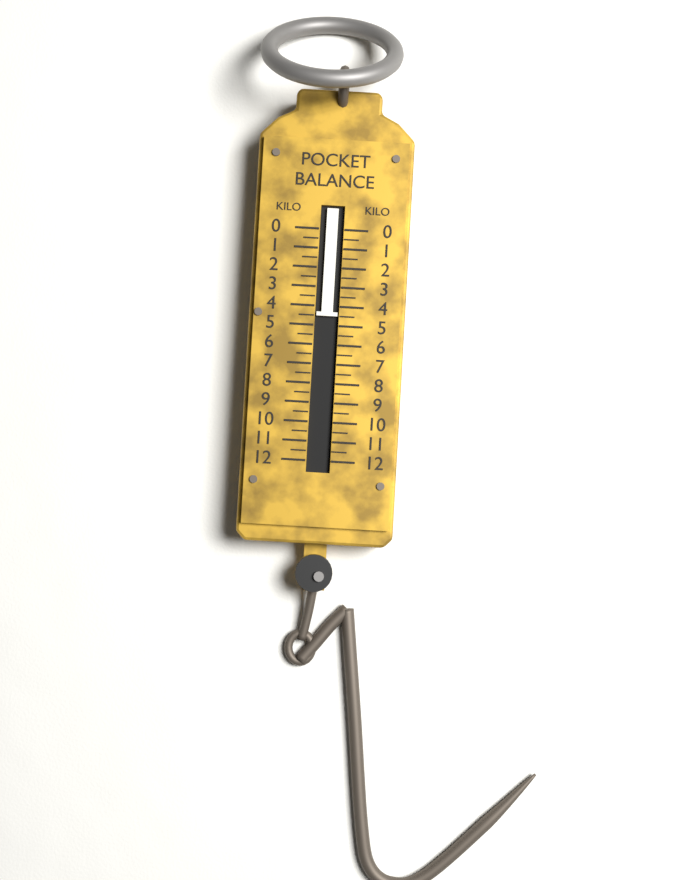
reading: 4.5 kg
